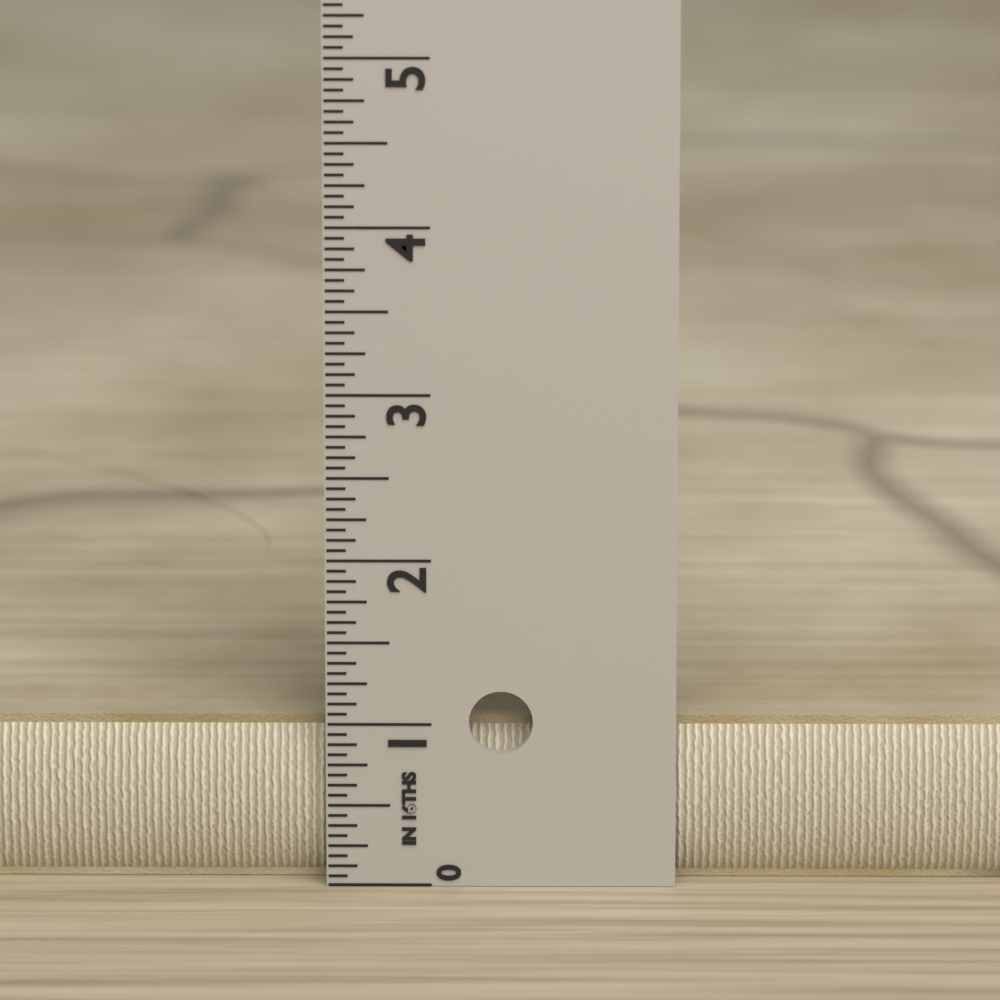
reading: 1.0000 in
